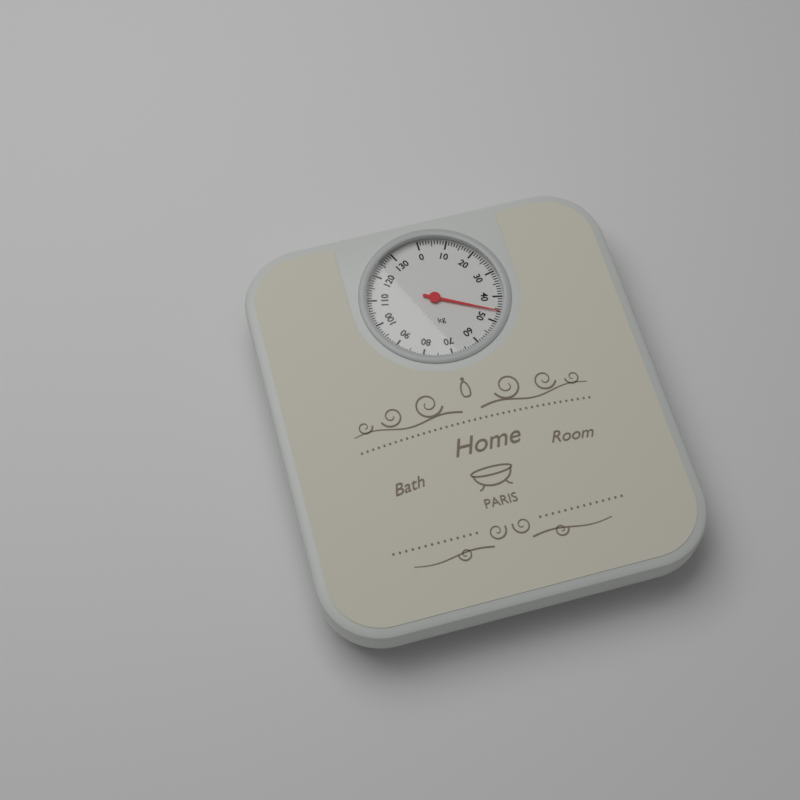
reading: 46 kg
